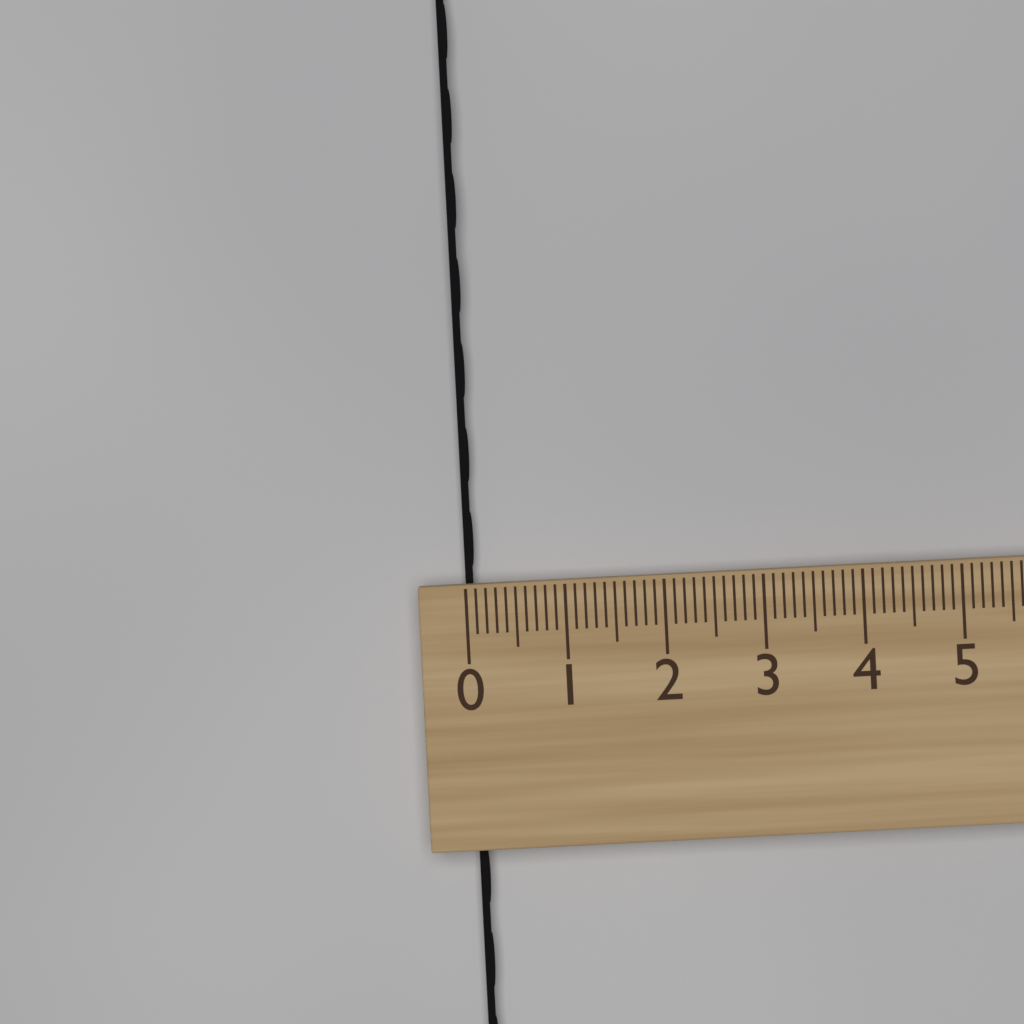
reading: 0.1 (no unit)
